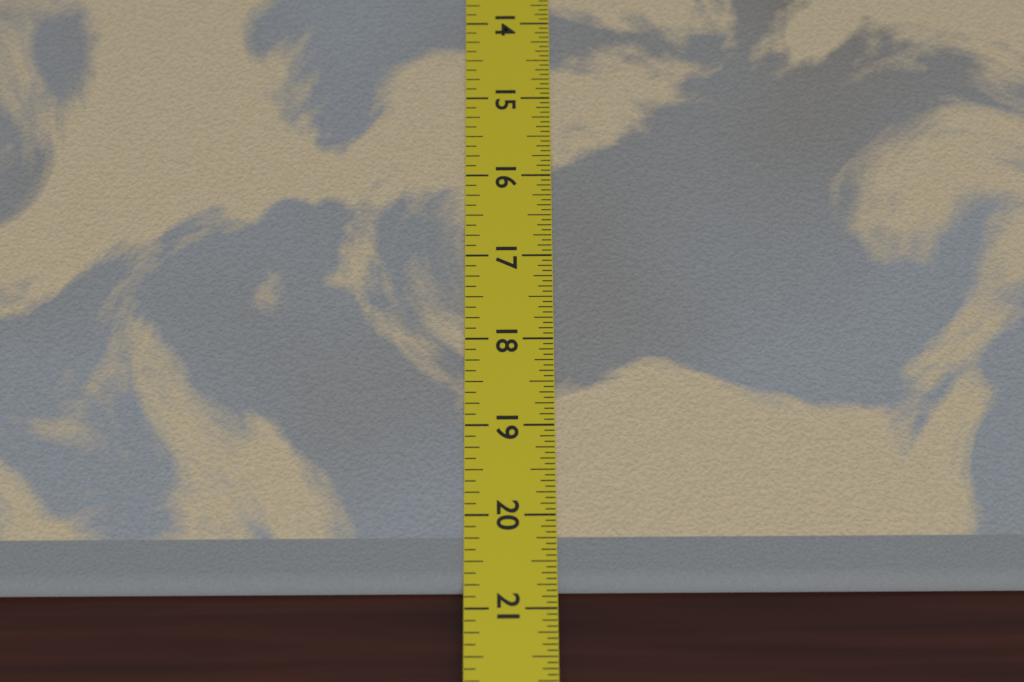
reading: 20.8125 in
